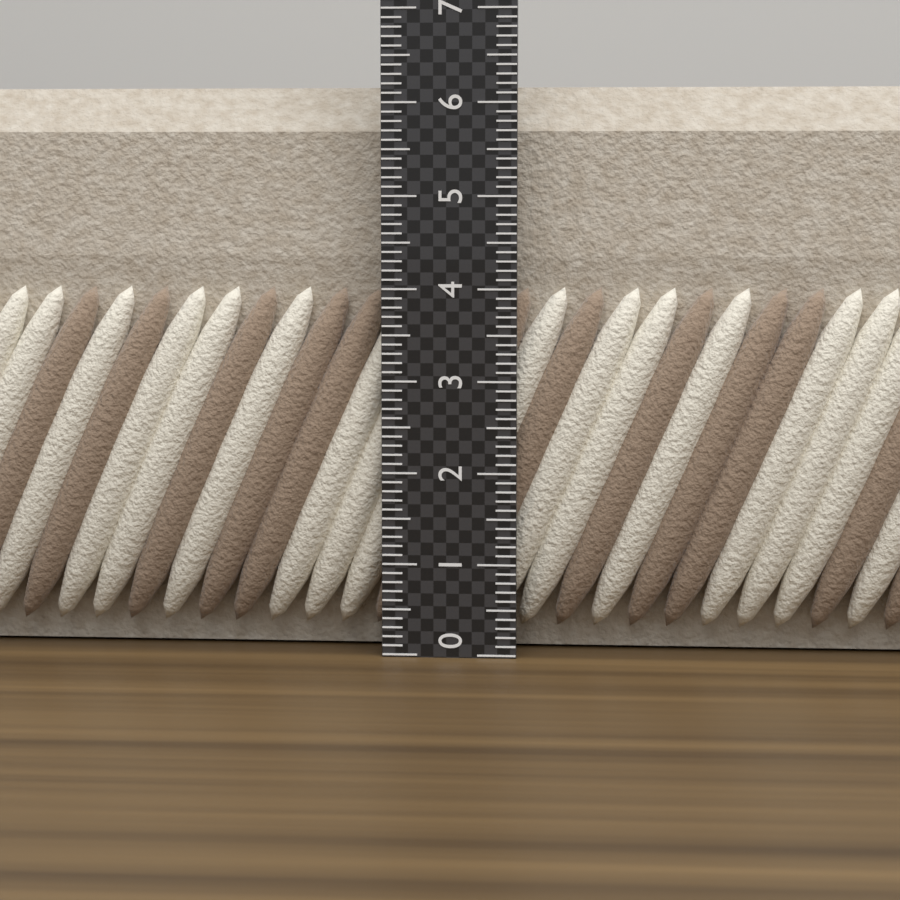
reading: 6.2 (no unit)
